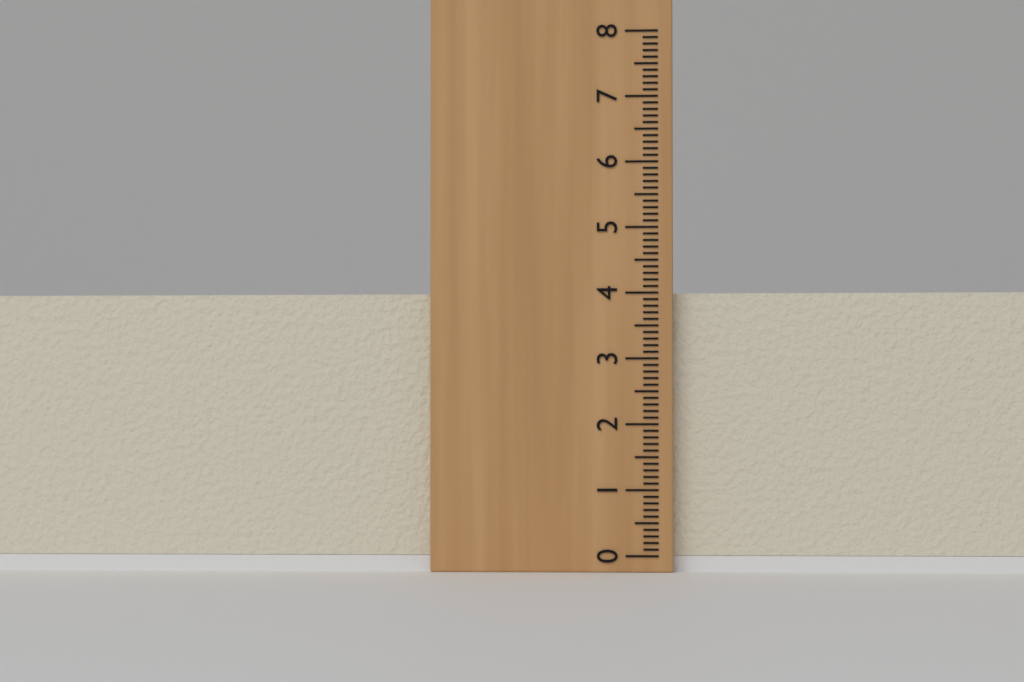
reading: 4.0 (no unit)
